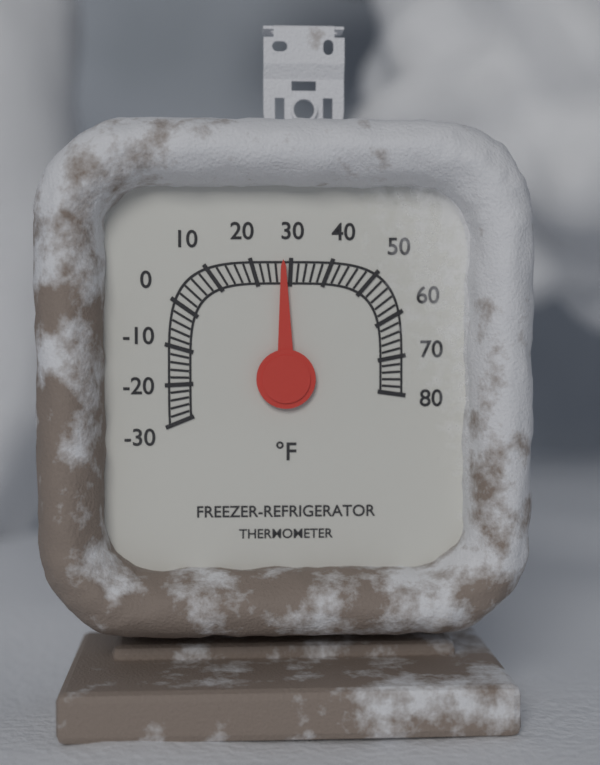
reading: 28 °F
